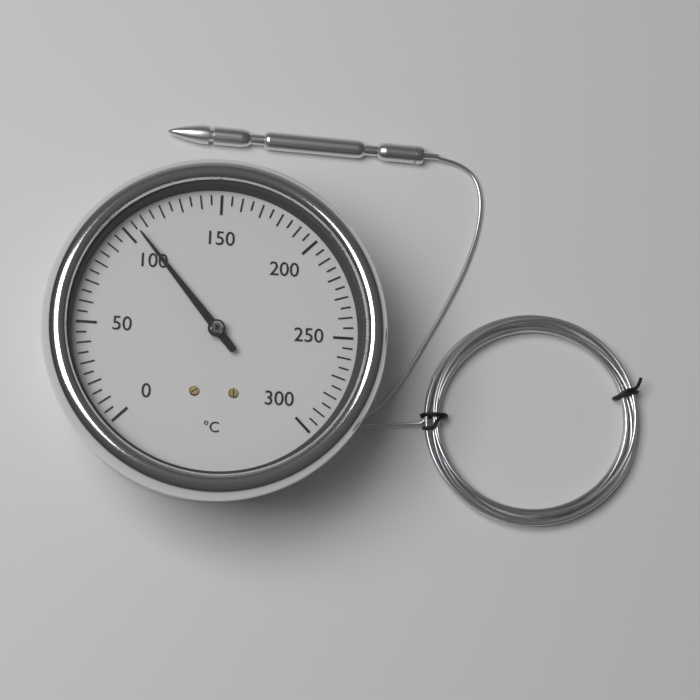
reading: 105 °C
